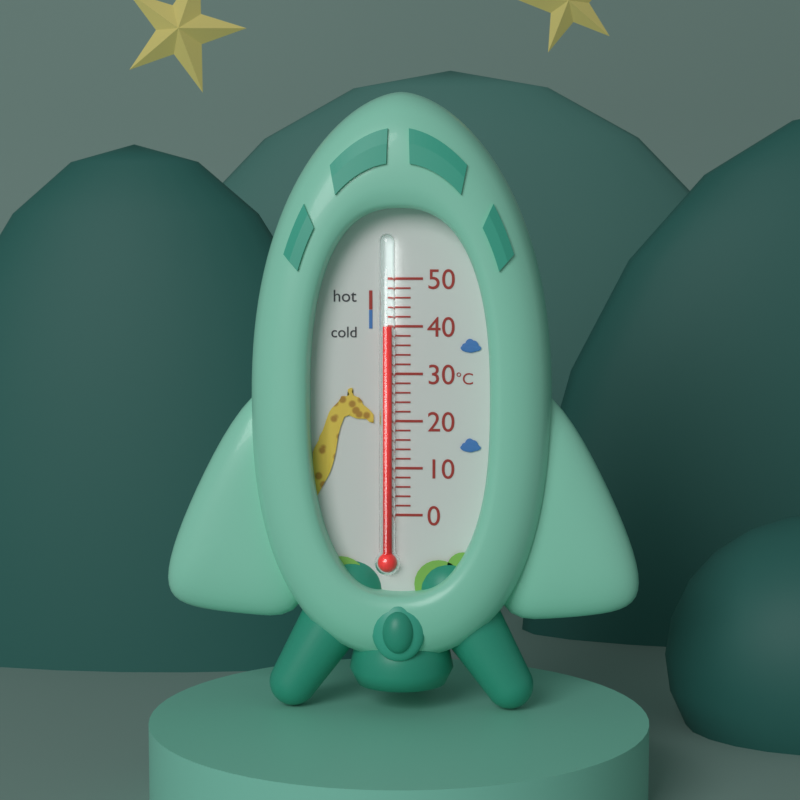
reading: 40 °C
